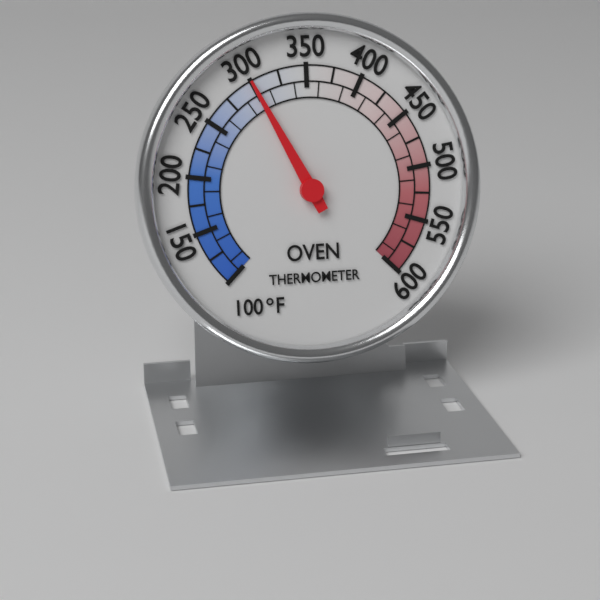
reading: 300 °F
